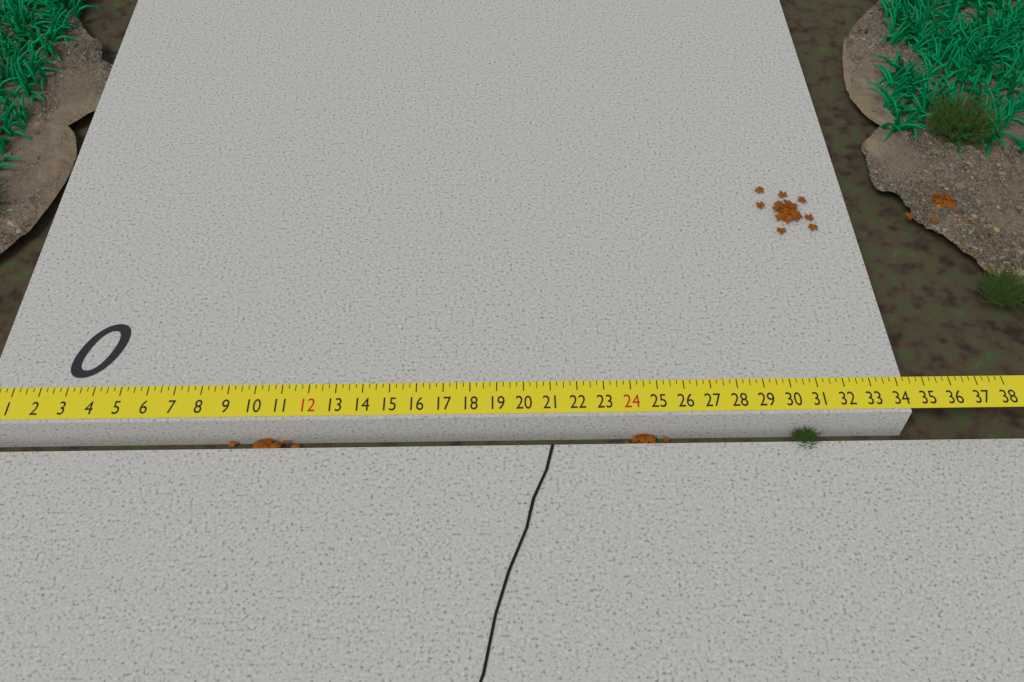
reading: 34.25 in
